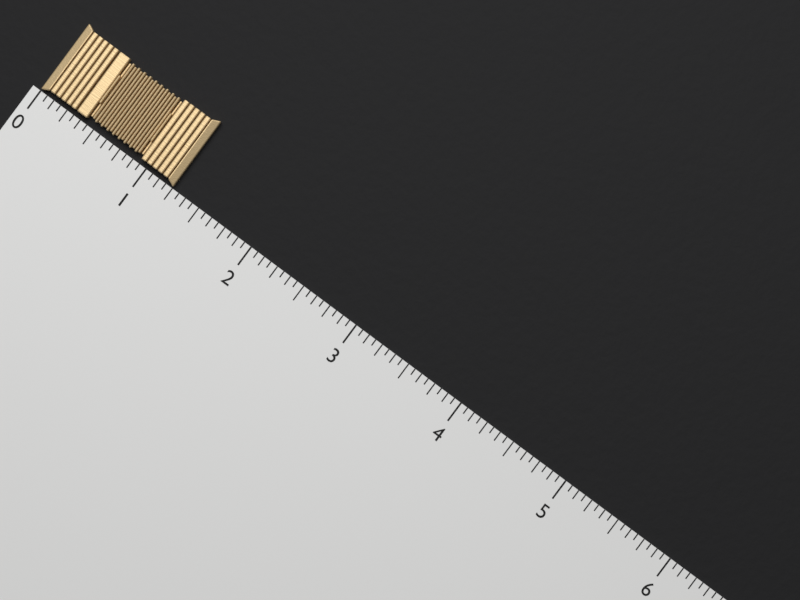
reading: 1.2500 (no unit)
